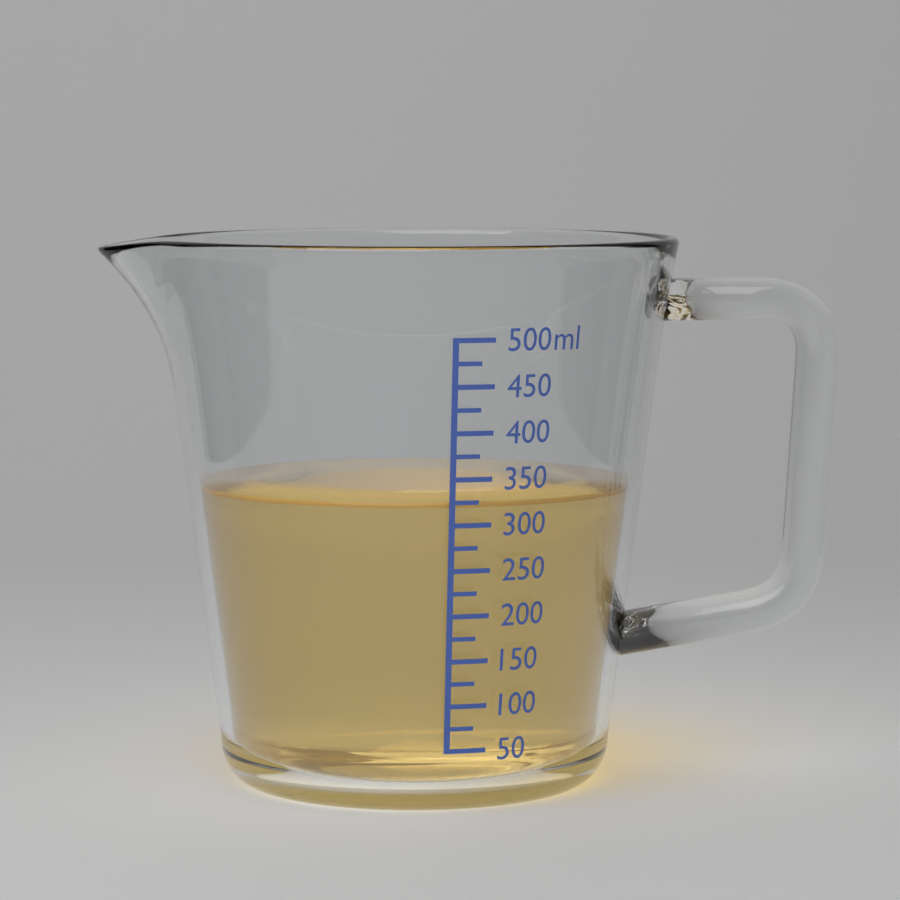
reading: 325 ml
